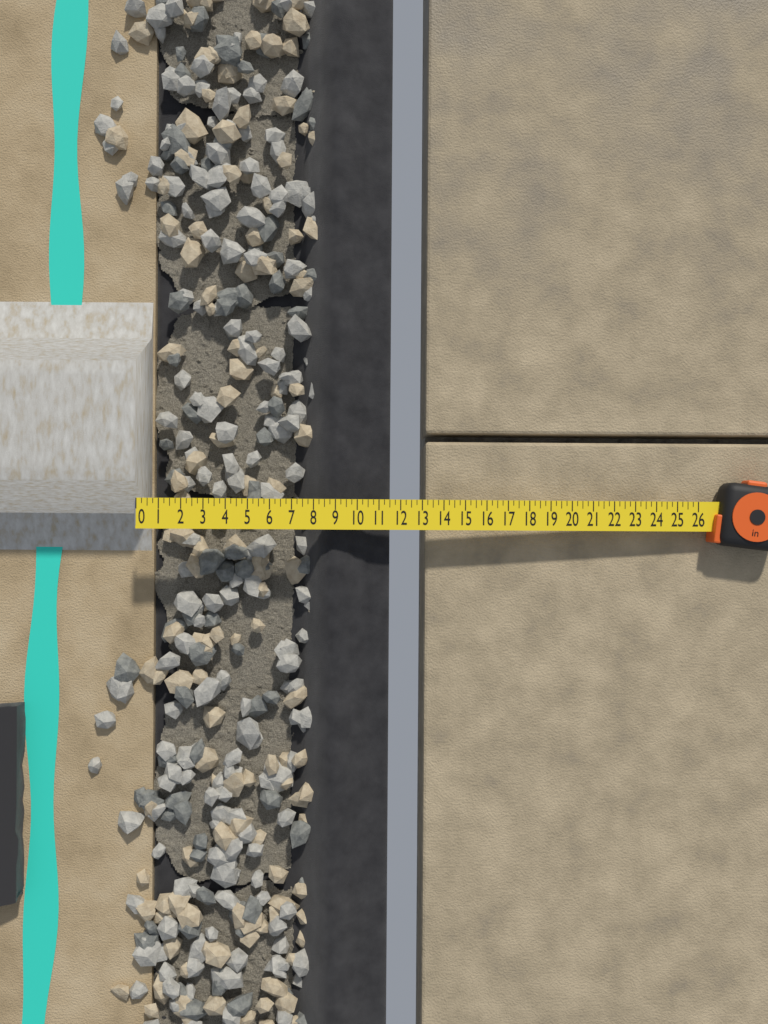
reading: 11.50 in
